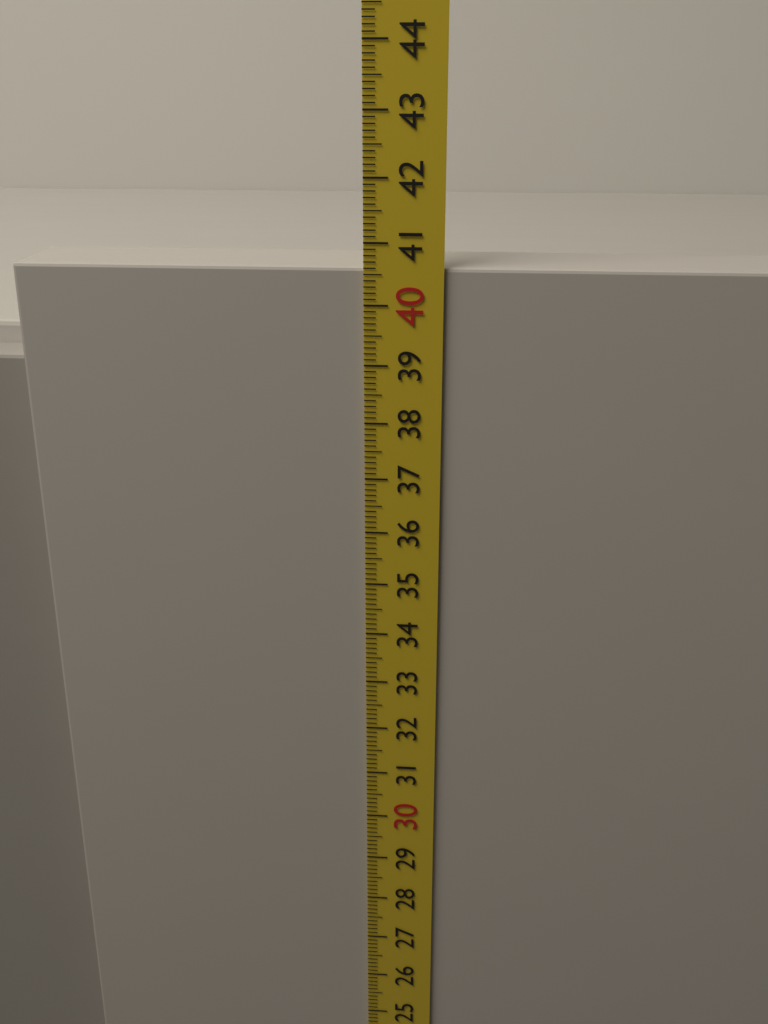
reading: 40.6 cm
